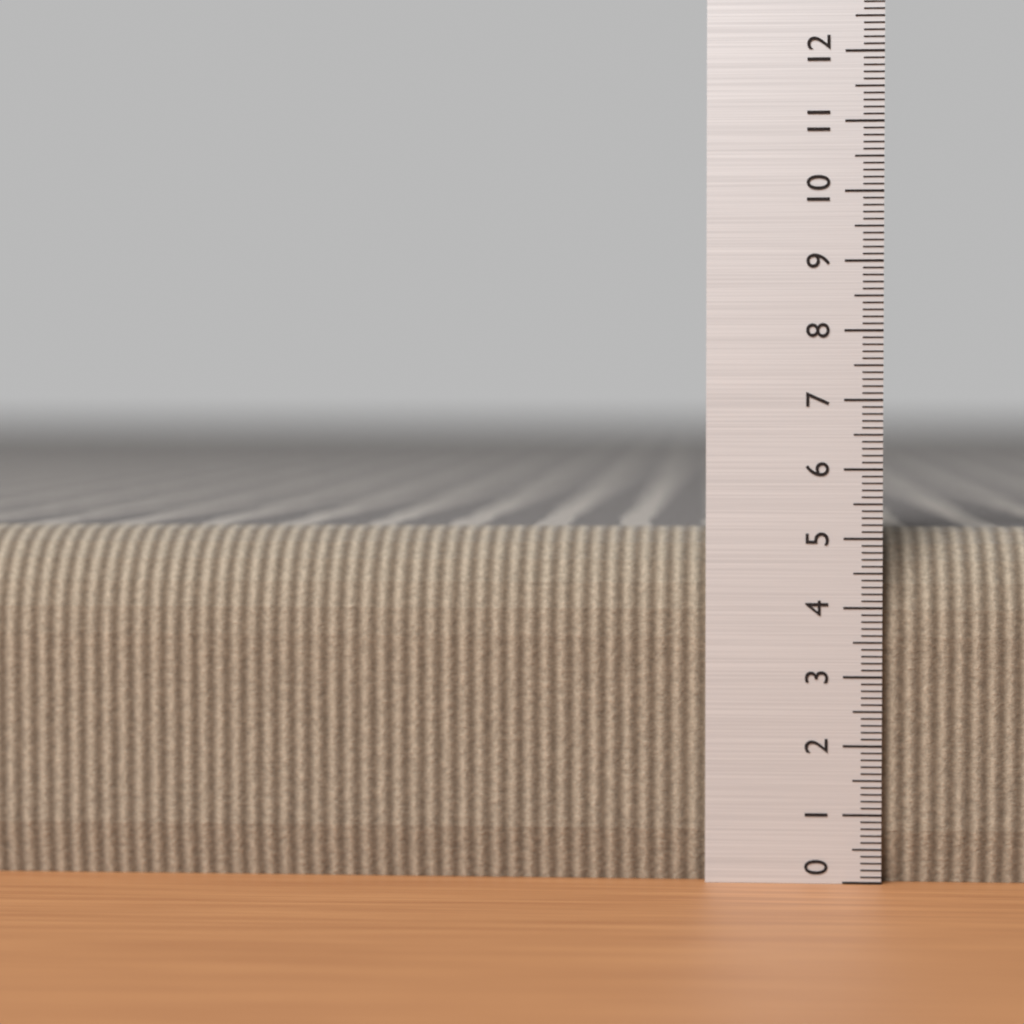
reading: 5.1 (no unit)
